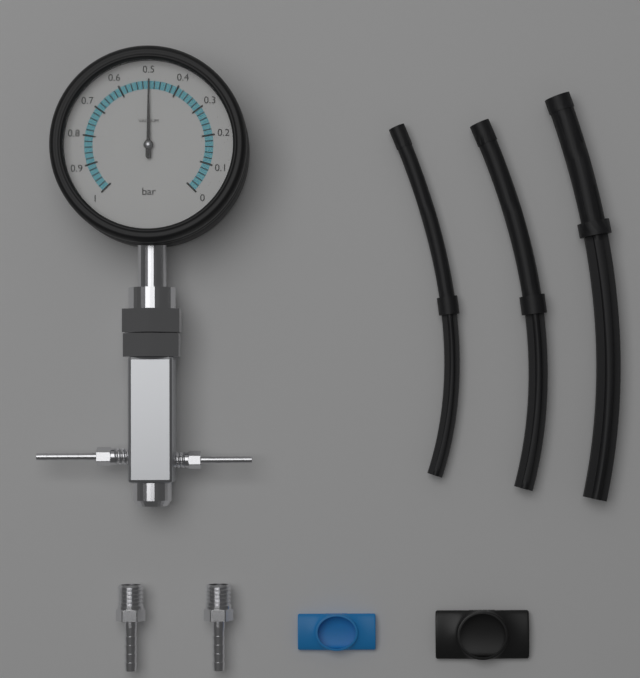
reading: 0.50 bar
